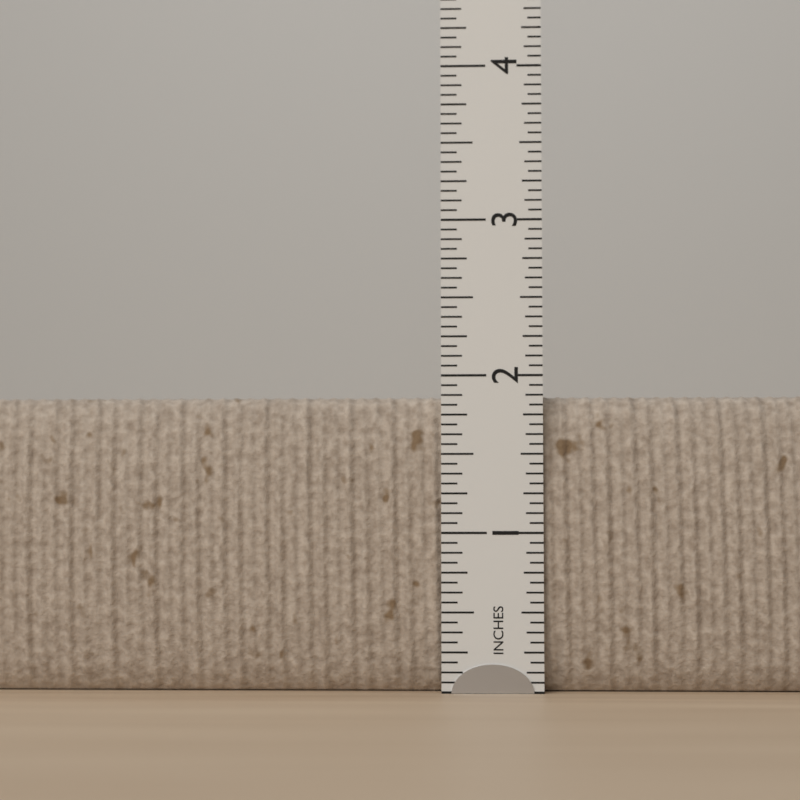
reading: 1.8750 in
